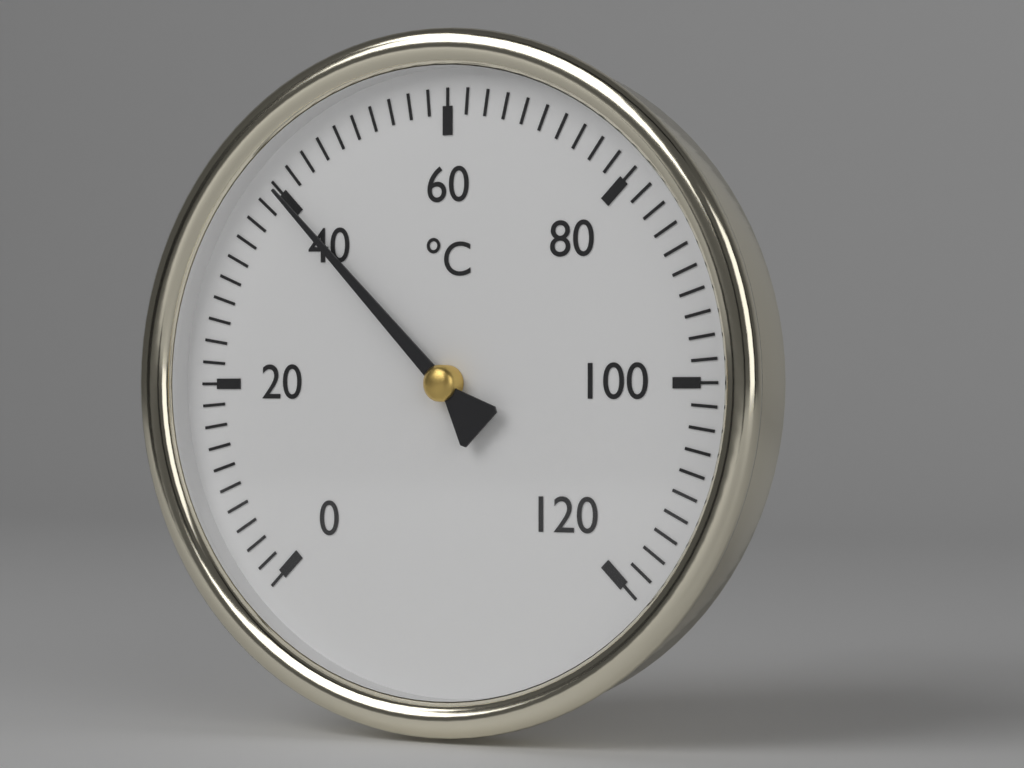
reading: 40 °C
